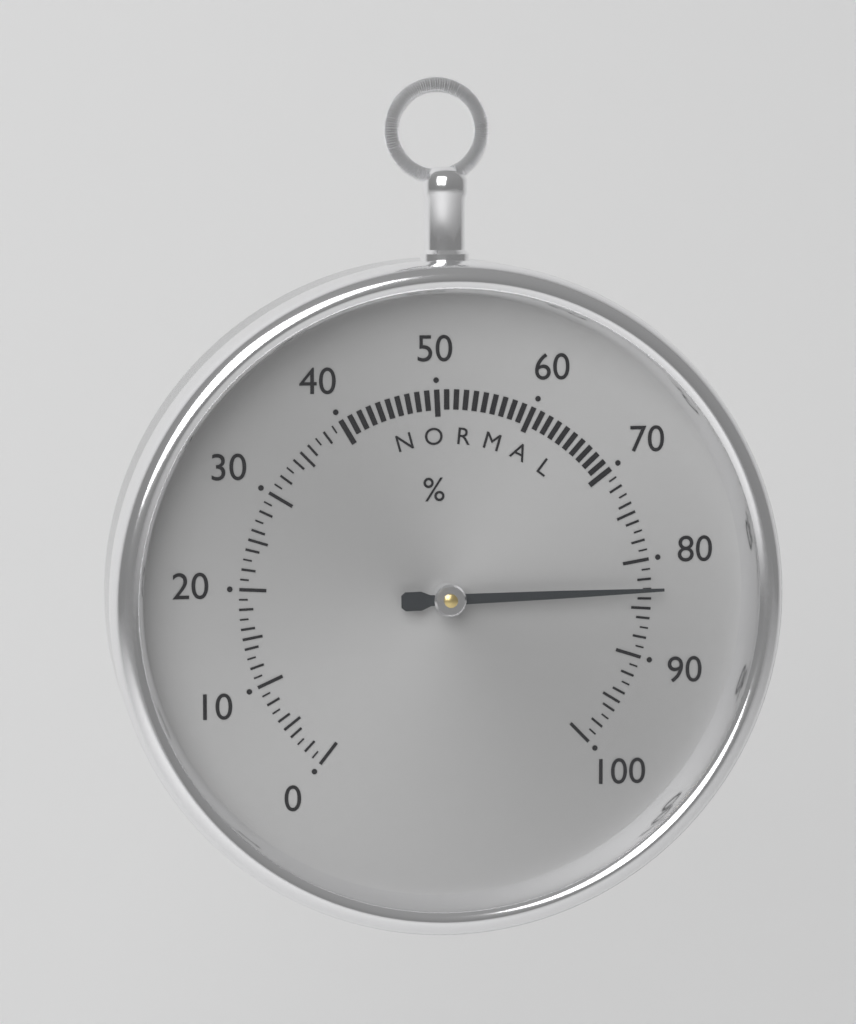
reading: 83 %
